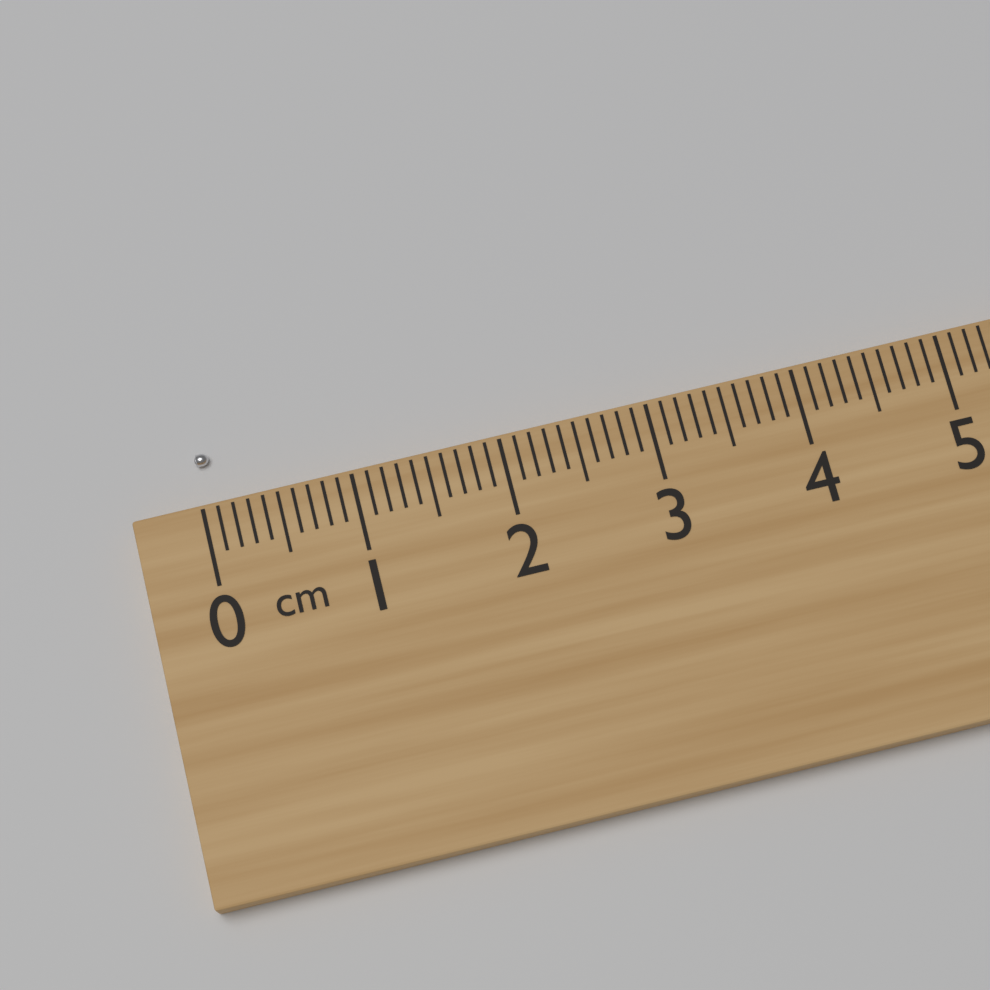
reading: 0.1 cm
